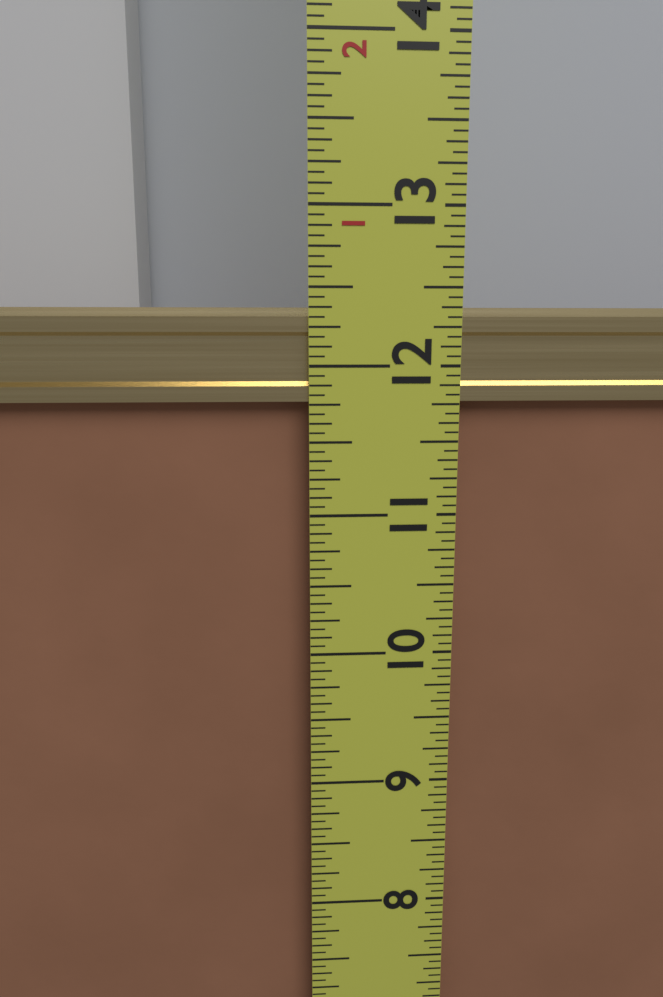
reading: 12.3750 in
